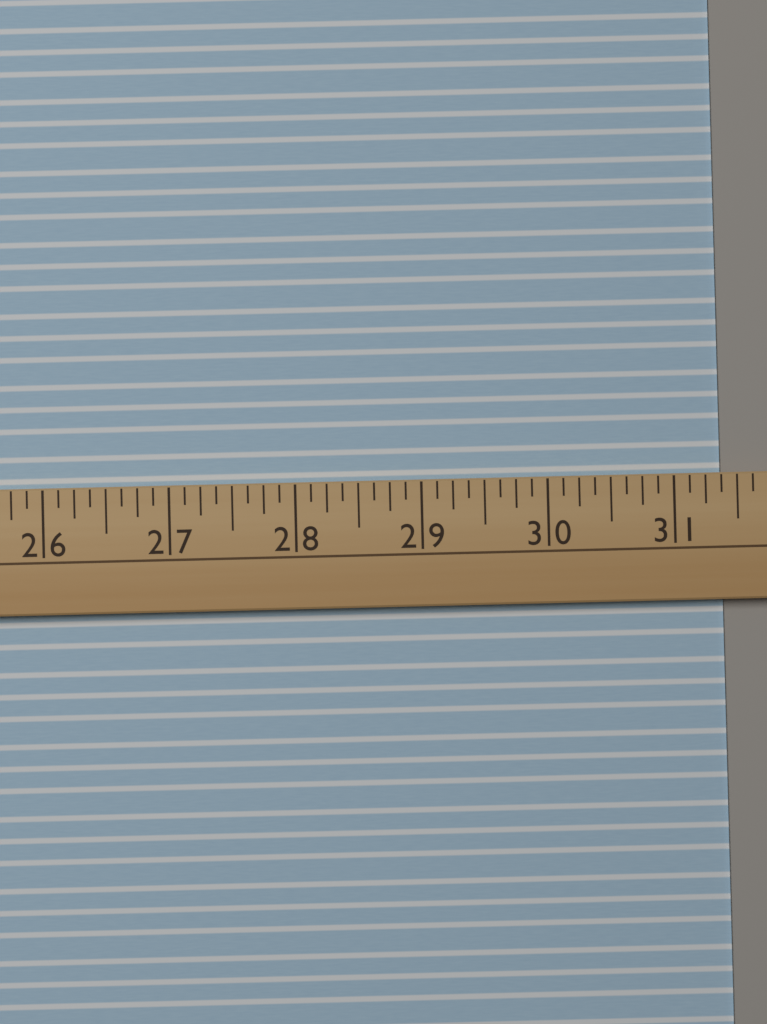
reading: 31.375 (no unit)
